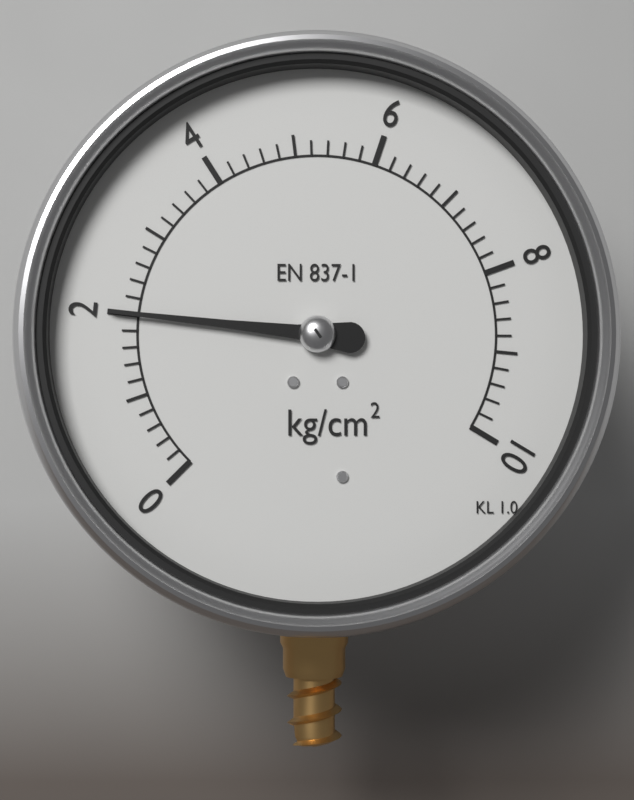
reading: 2.0 kg/cm²
